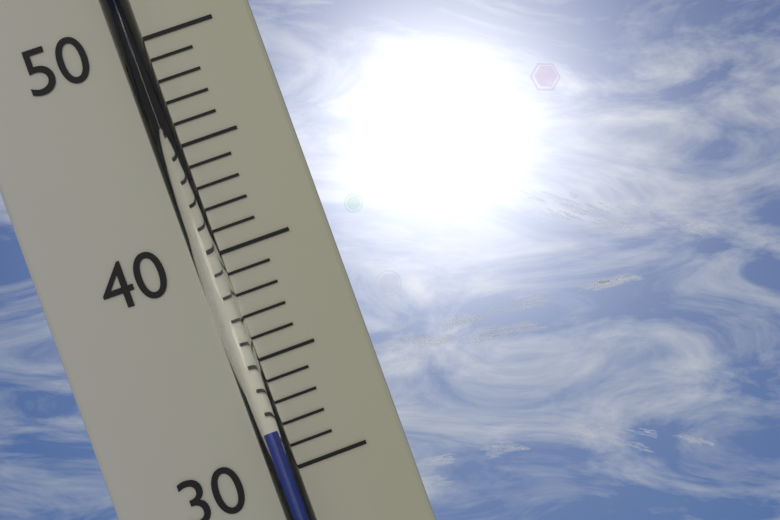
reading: 32 (no unit)
